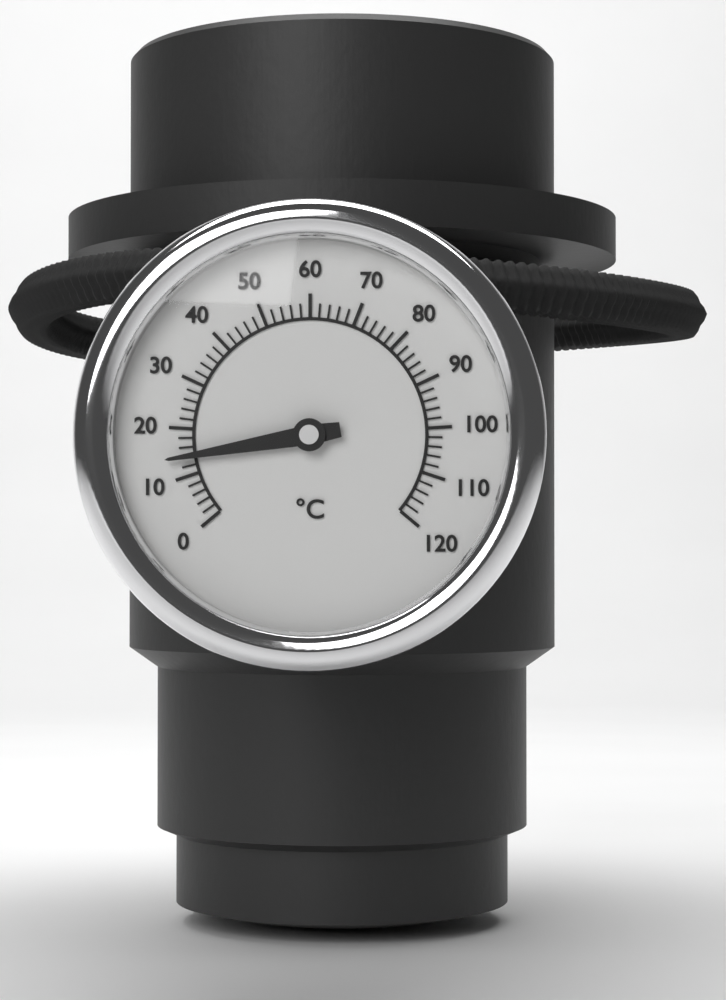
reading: 14 °C
